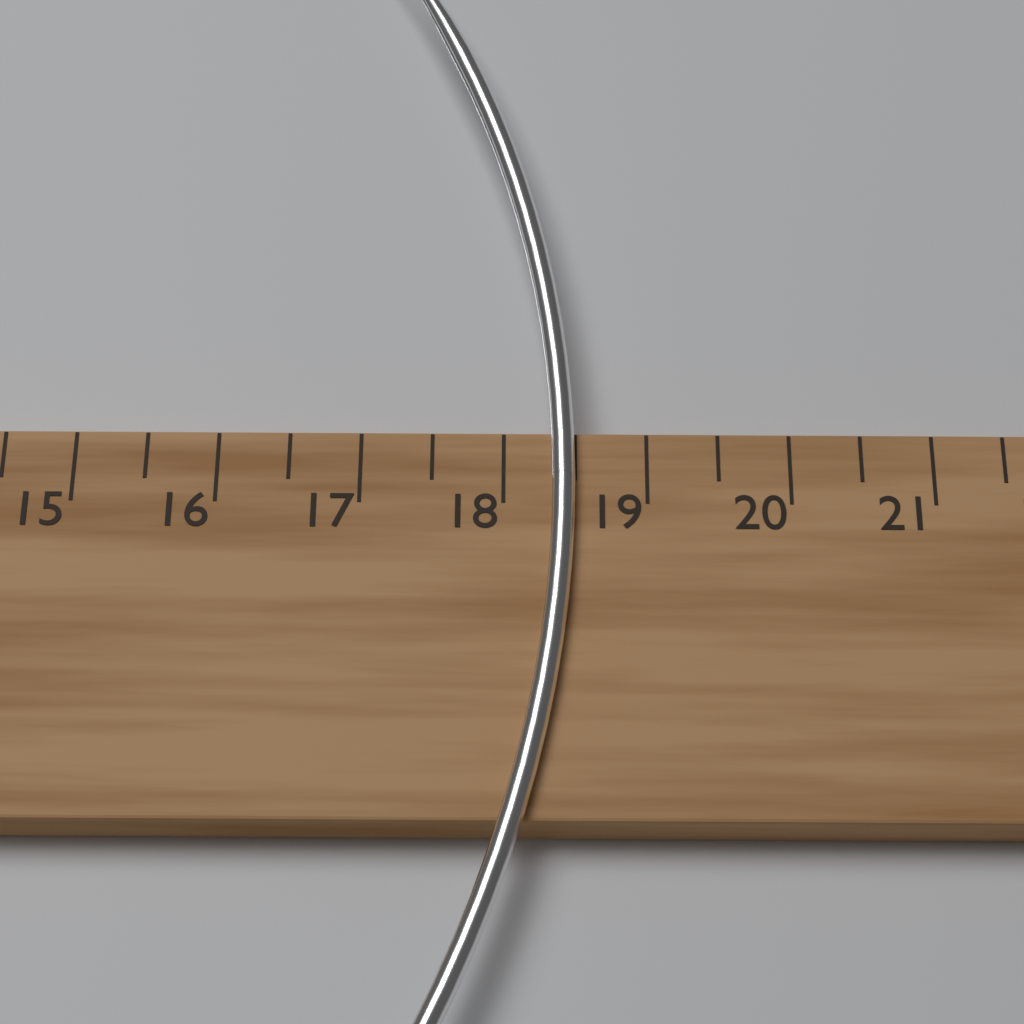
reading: 18.5 cm
